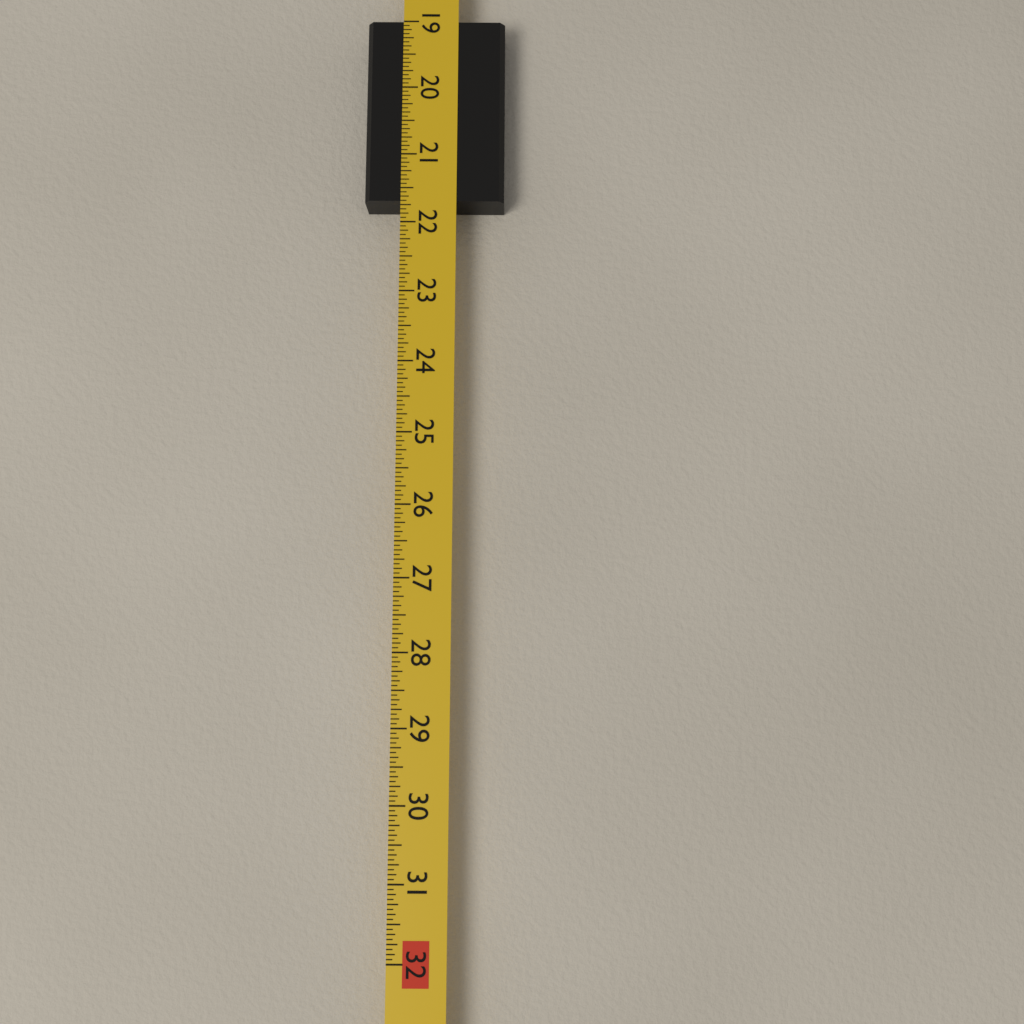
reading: 21.6875 in
